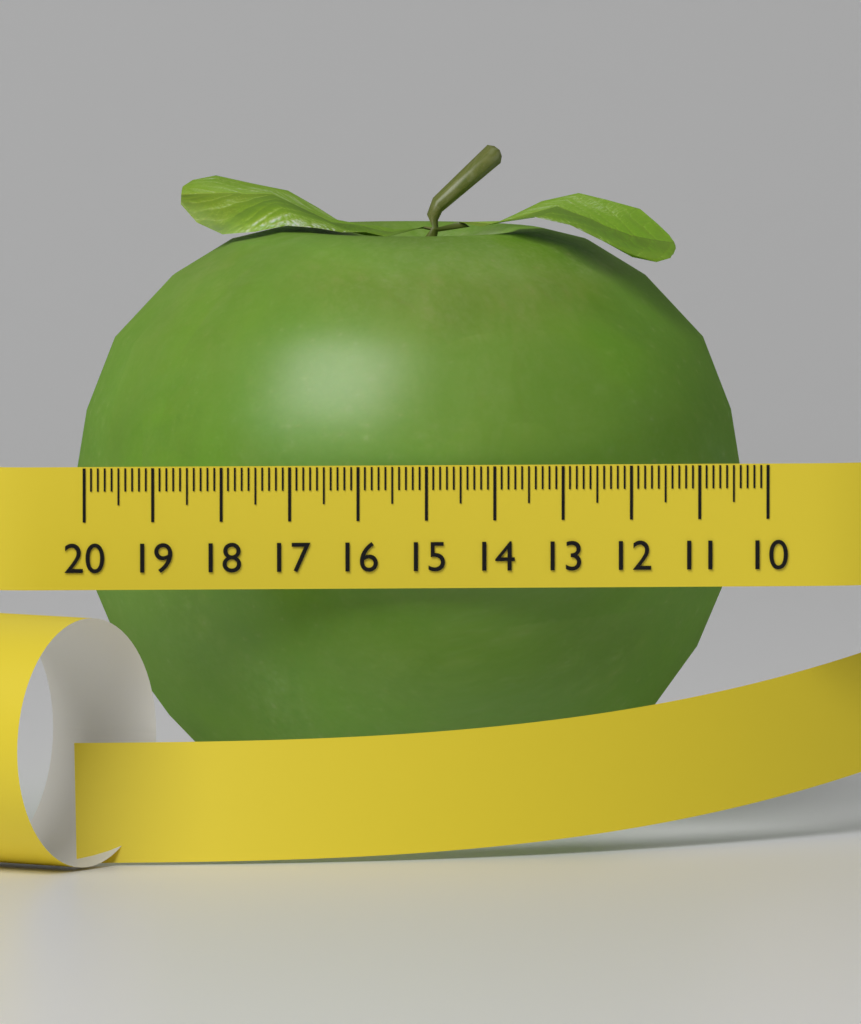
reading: 19.9 (no unit)
